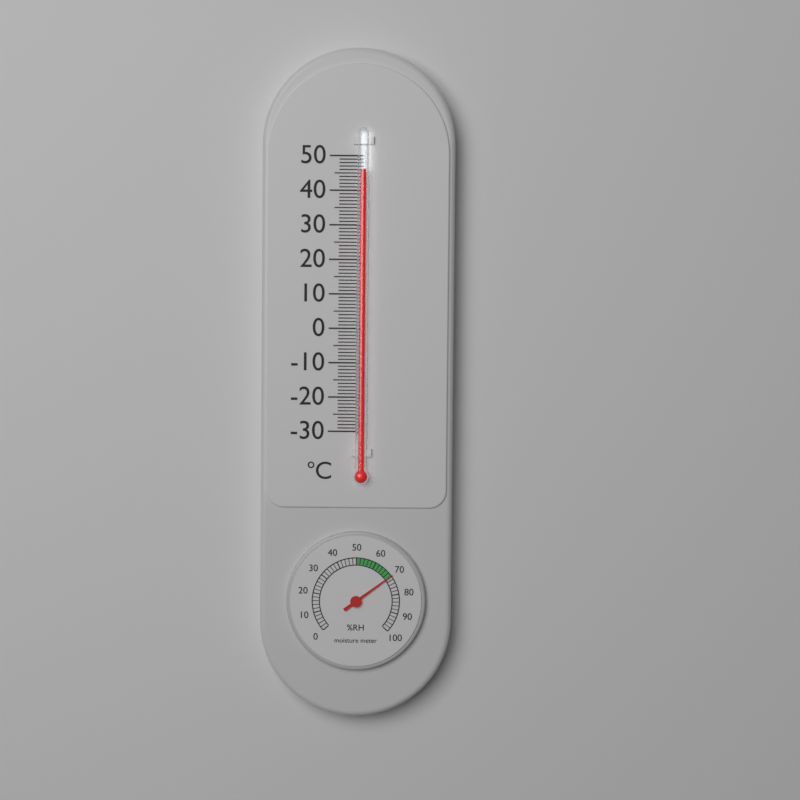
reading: 46 °C
